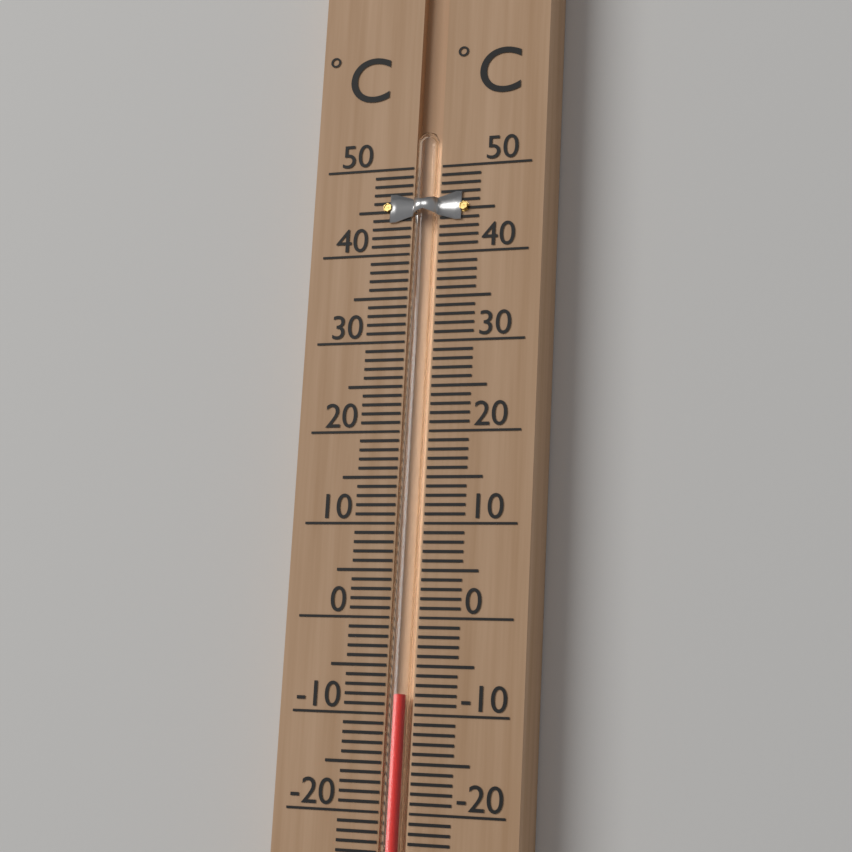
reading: -8 °C
